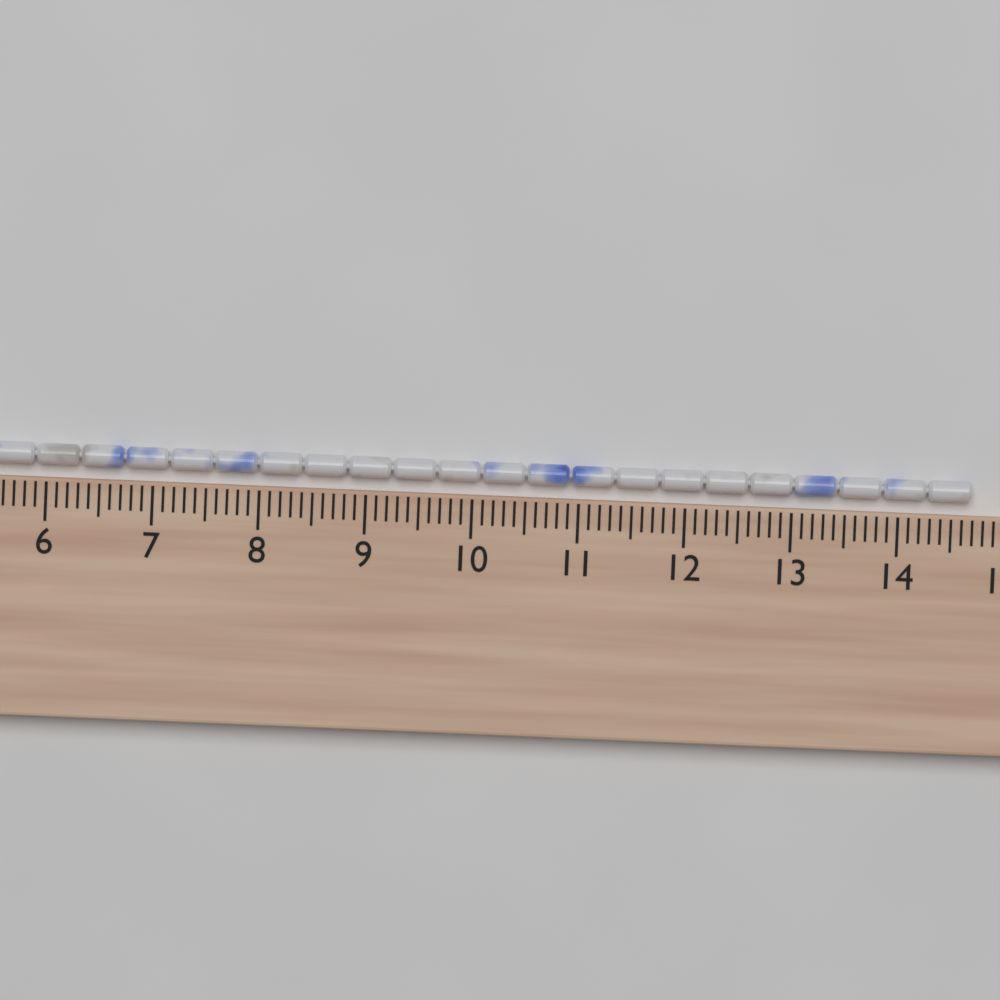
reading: 14.7 cm
